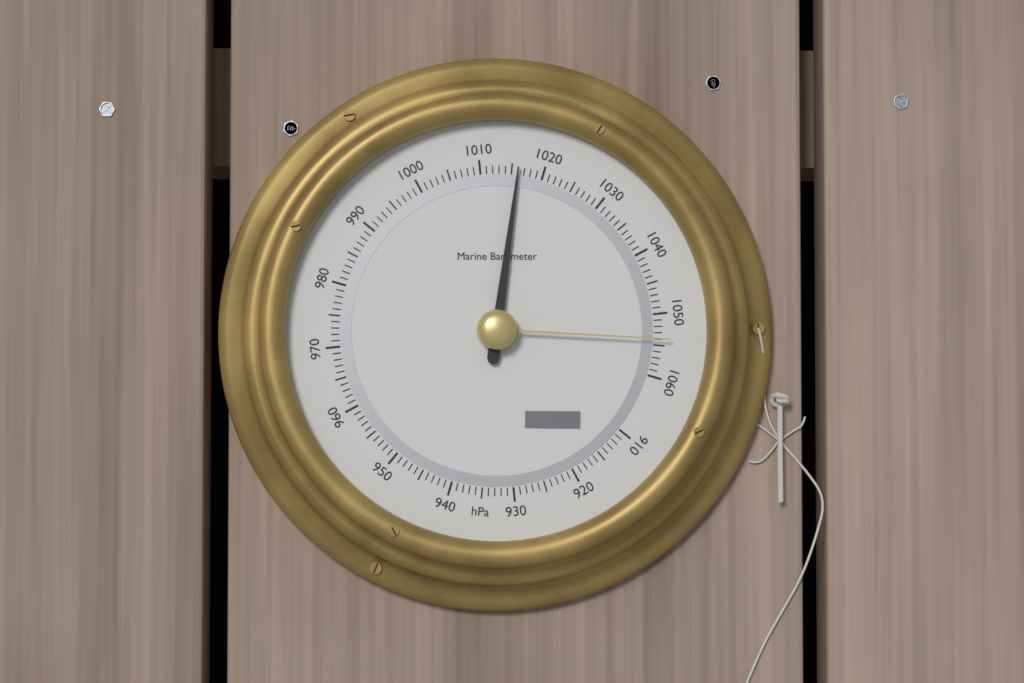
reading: 1016 hPa
